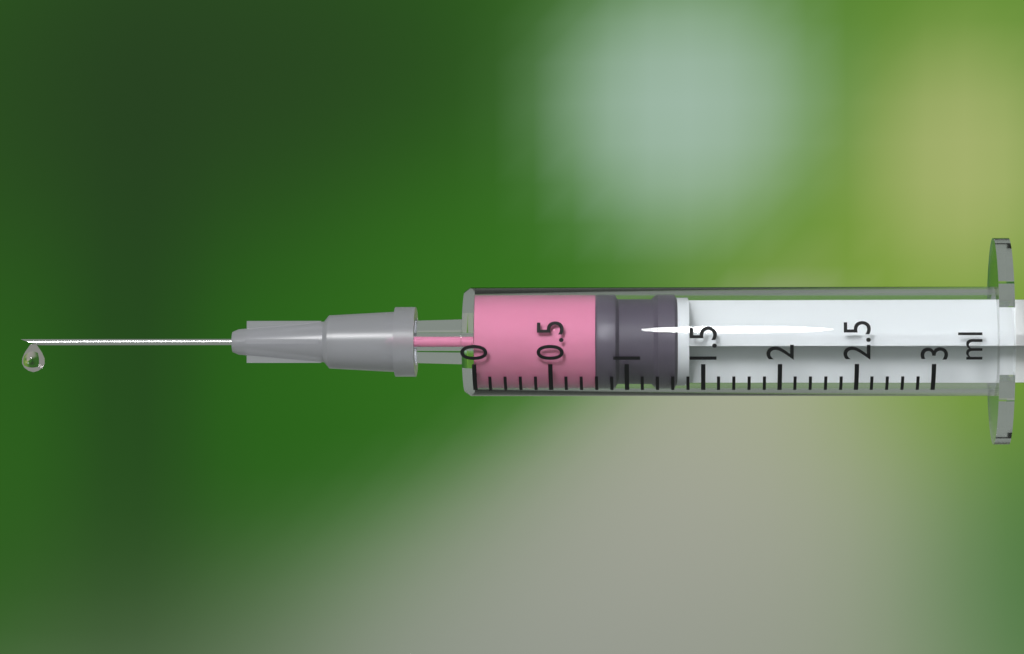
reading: 0.8 ml
